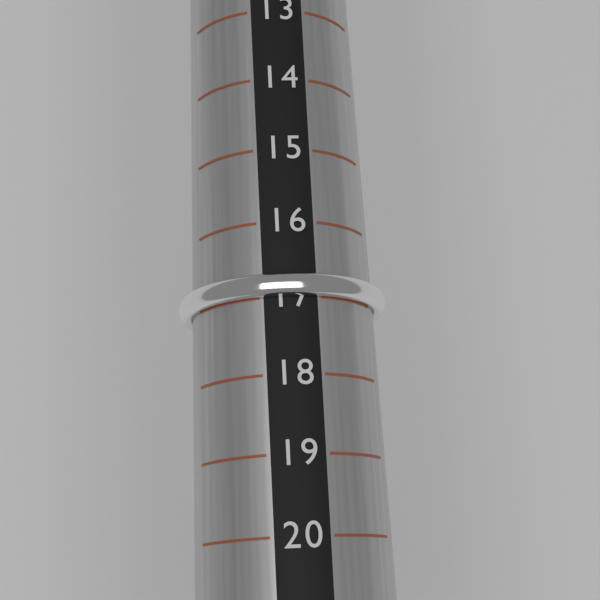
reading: 17 (no unit)
